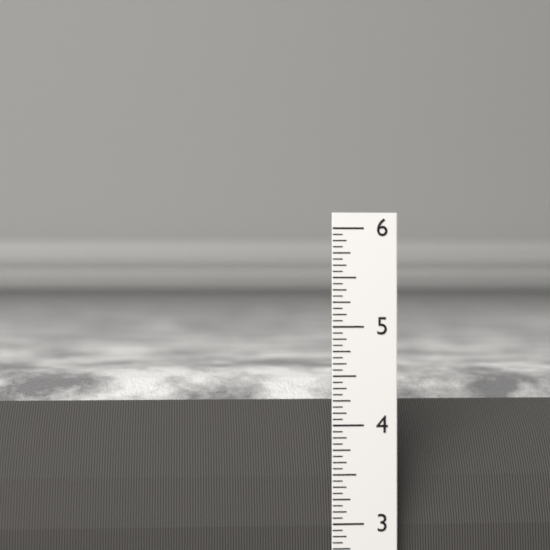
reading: 4.4375 in
